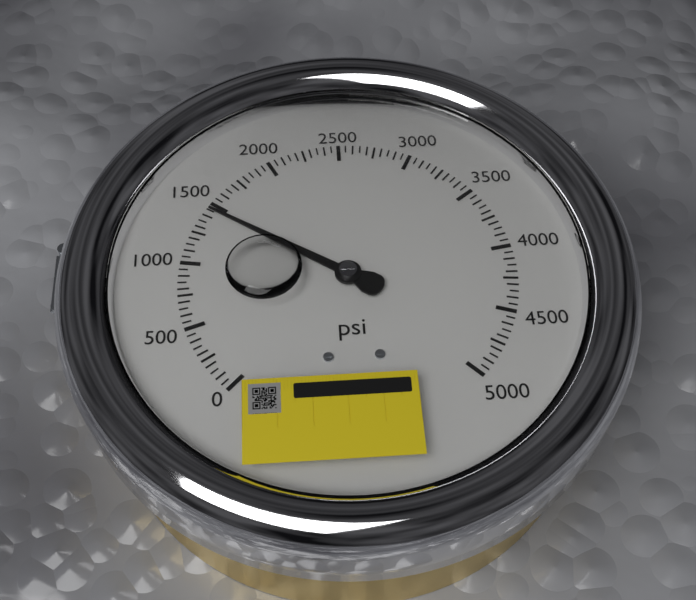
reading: 1450 psi
